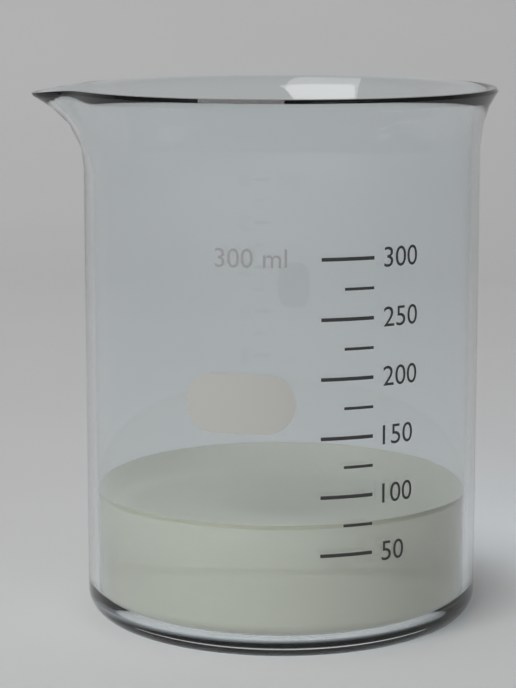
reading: 75 ml
